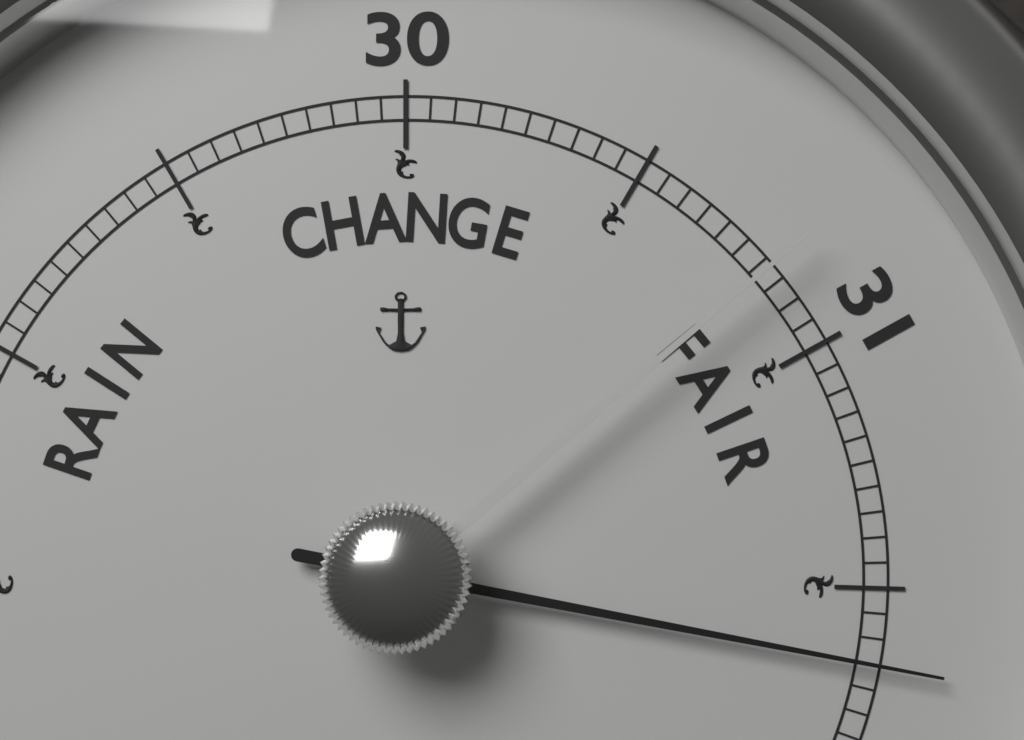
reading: 31.65 (no unit)
